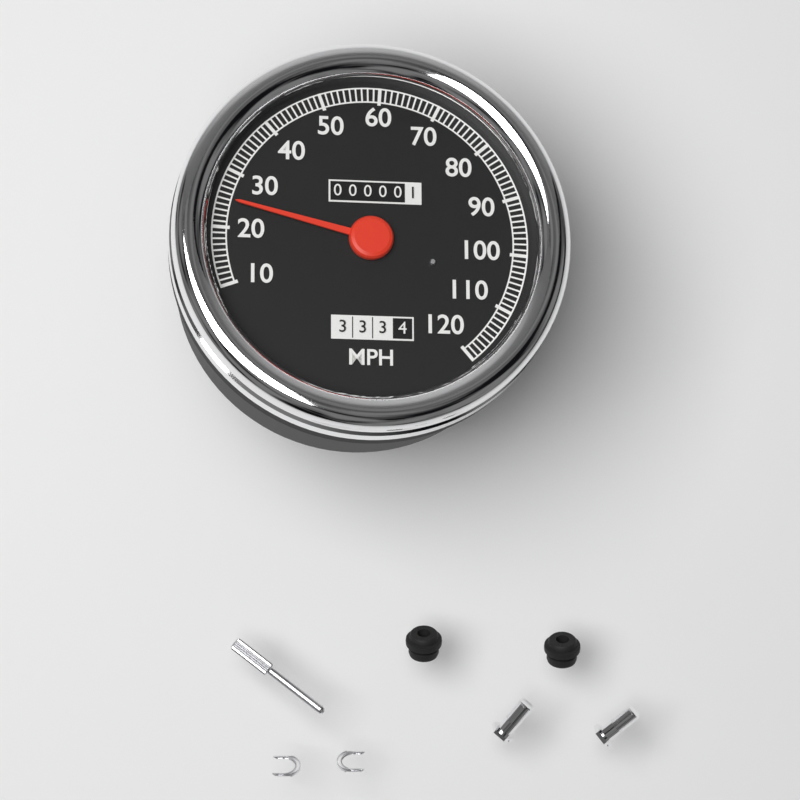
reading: 25 MPH
